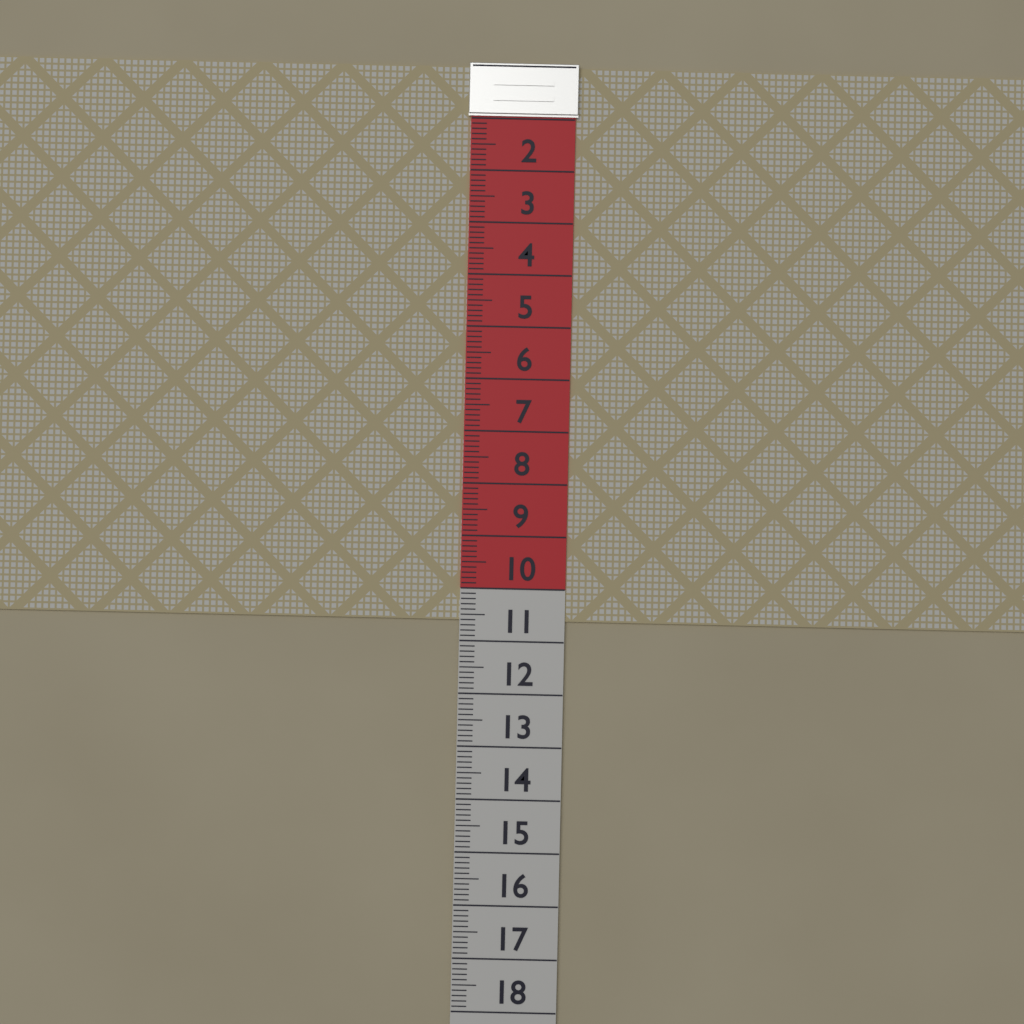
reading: 10.6 (no unit)
